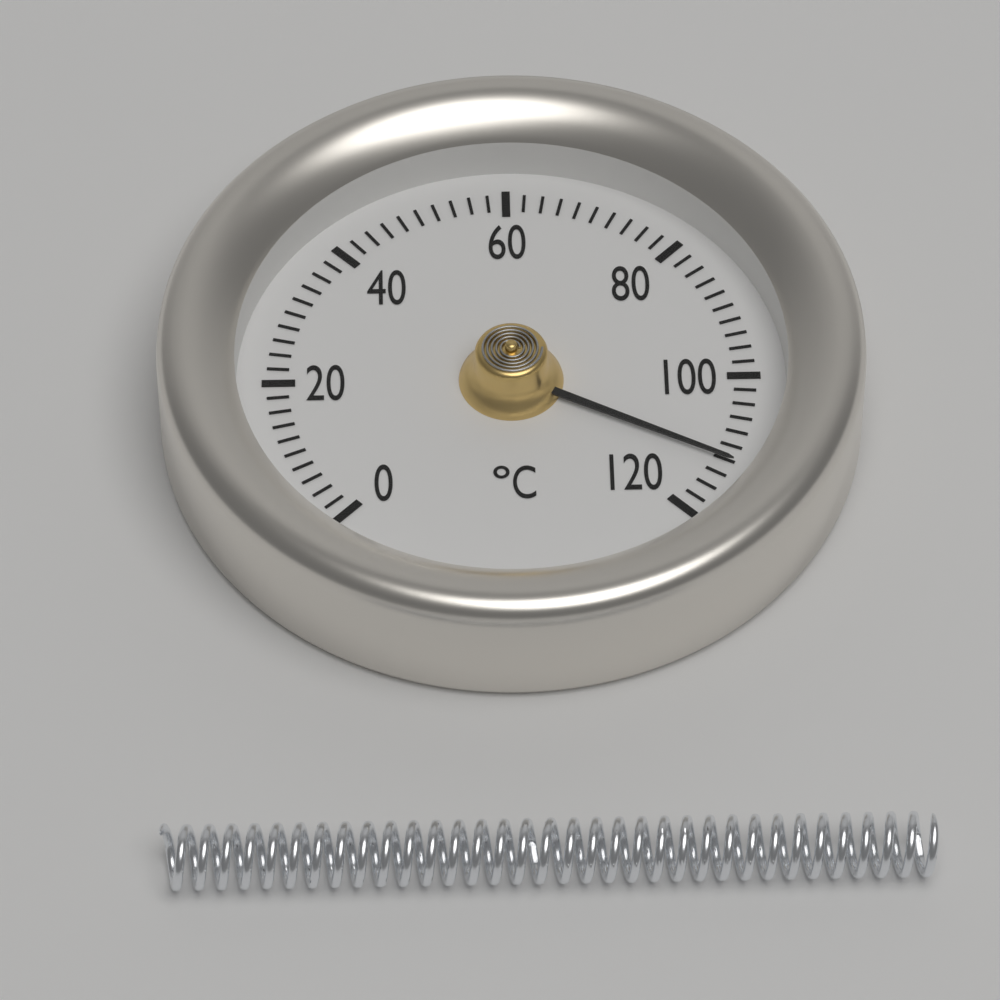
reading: 112 °C
